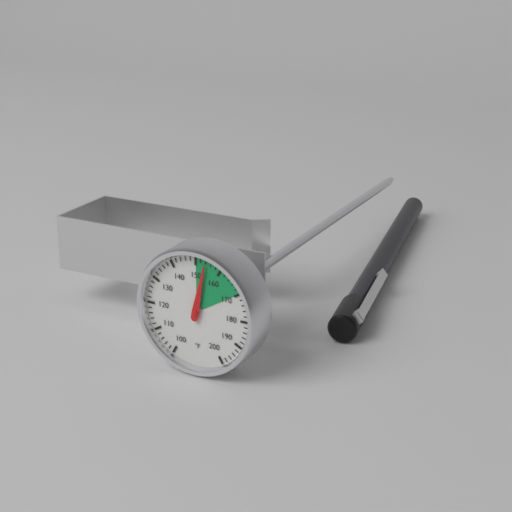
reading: 154 °F
